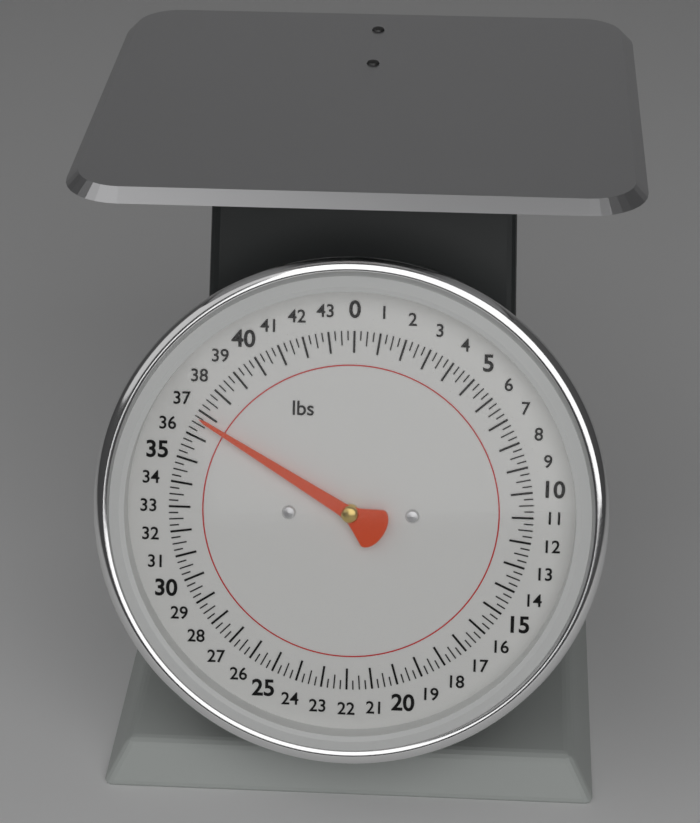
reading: 36.75 lbs
